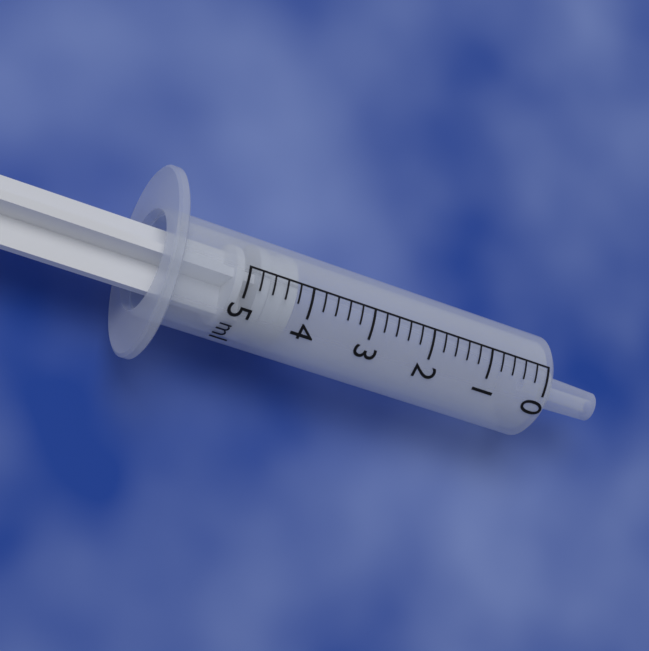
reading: 4.2 ml
